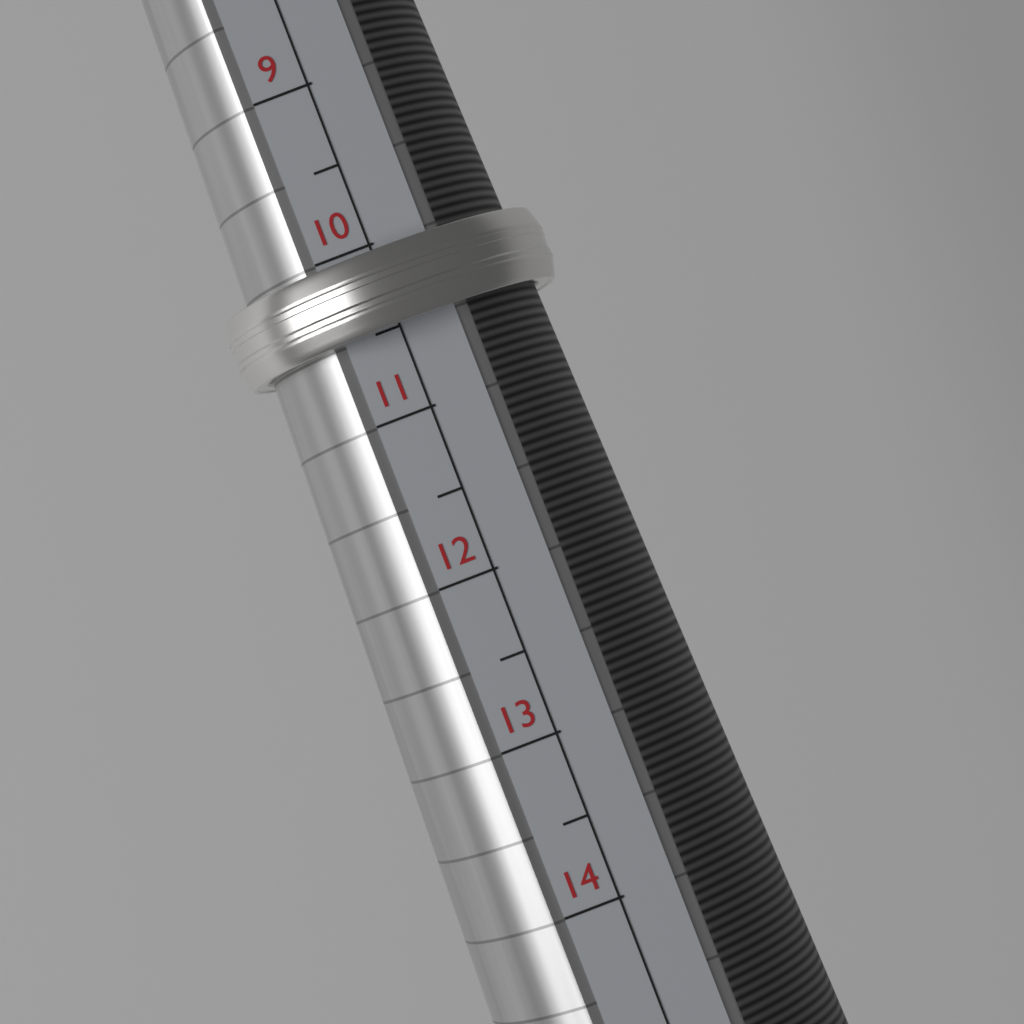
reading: 10.5 (no unit)
